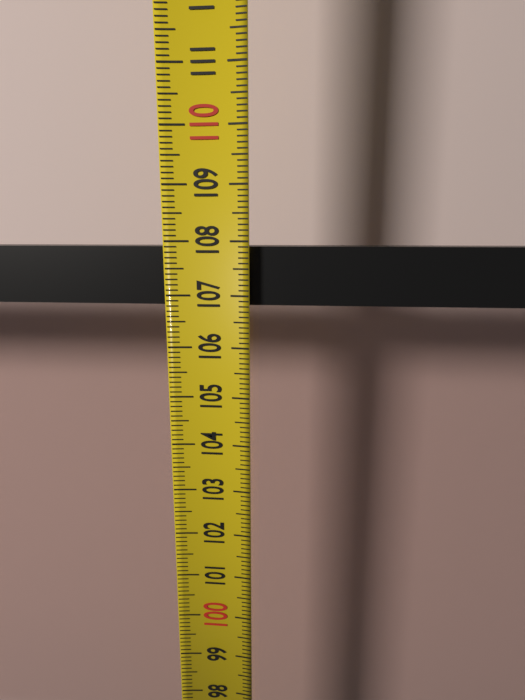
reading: 107.9 (no unit)
